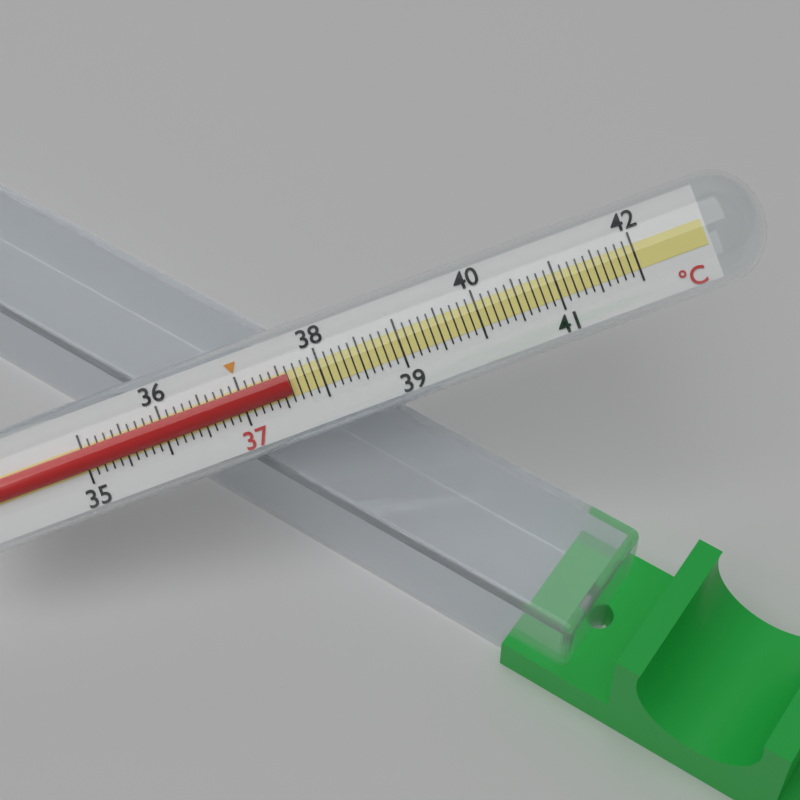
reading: 37.6 °C
